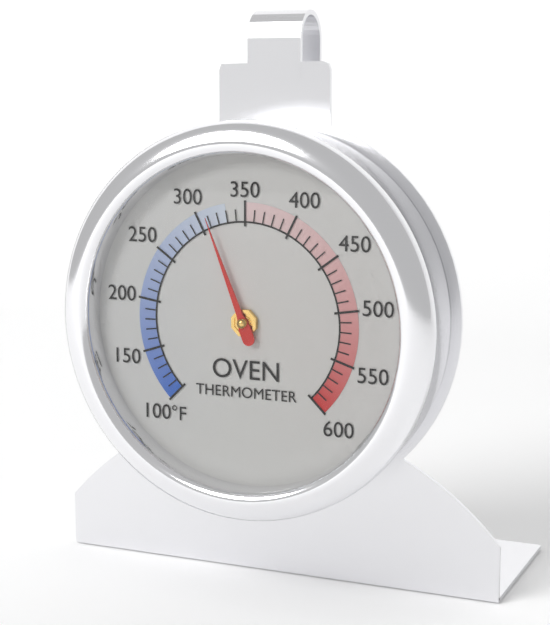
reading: 310 °F
